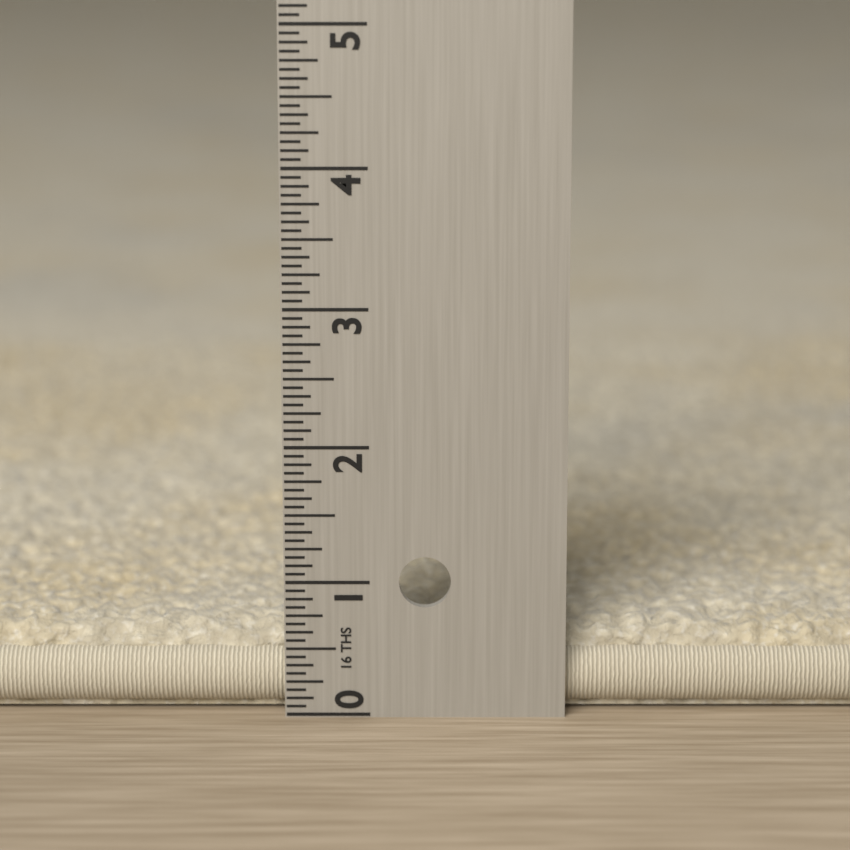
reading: 0.6250 in
